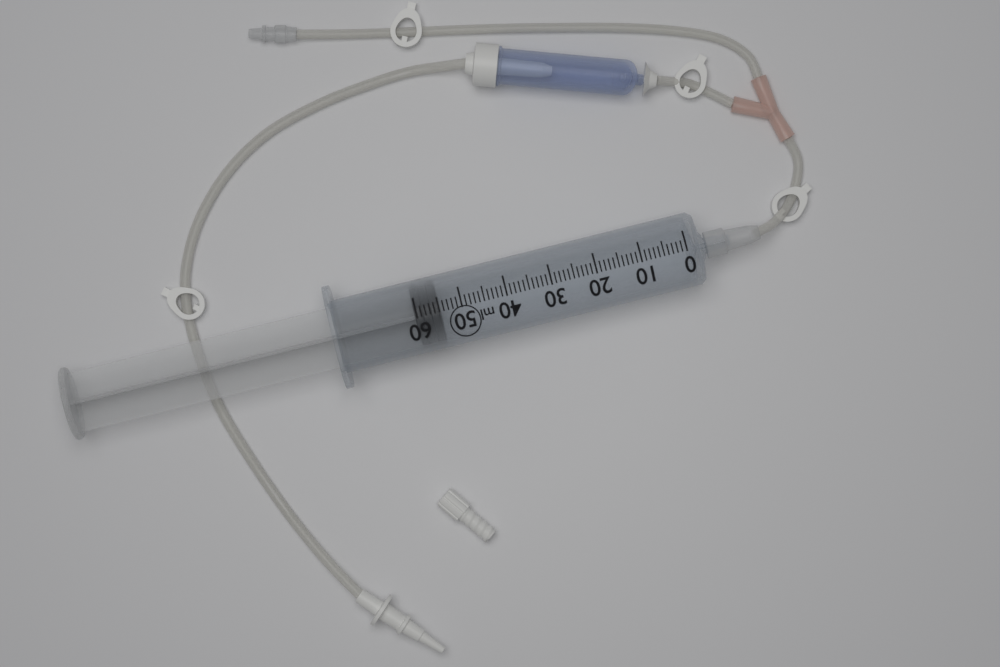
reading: 55 ml
